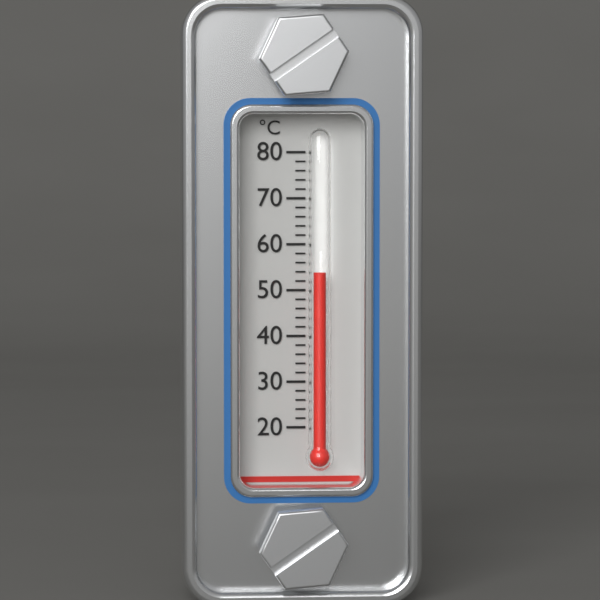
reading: 54 °C
